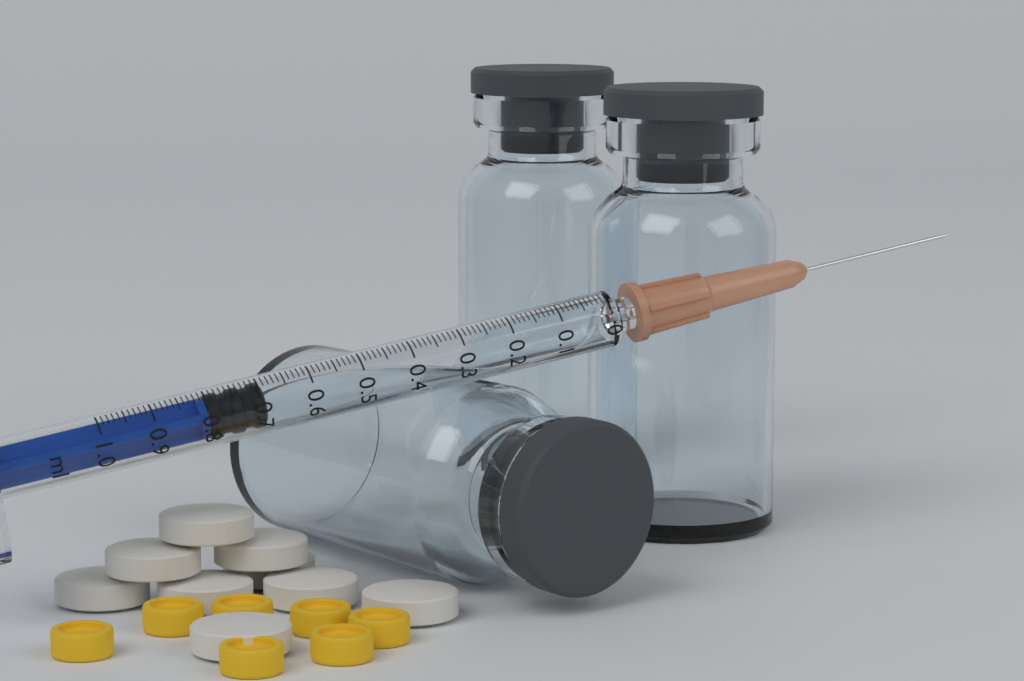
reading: 0.69 ml
